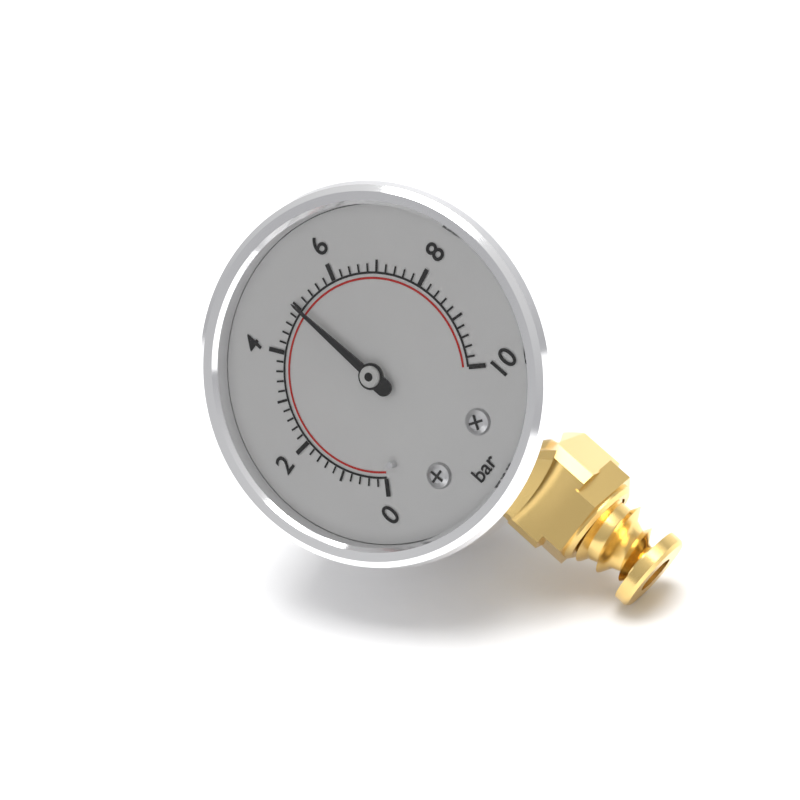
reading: 5.0 bar
